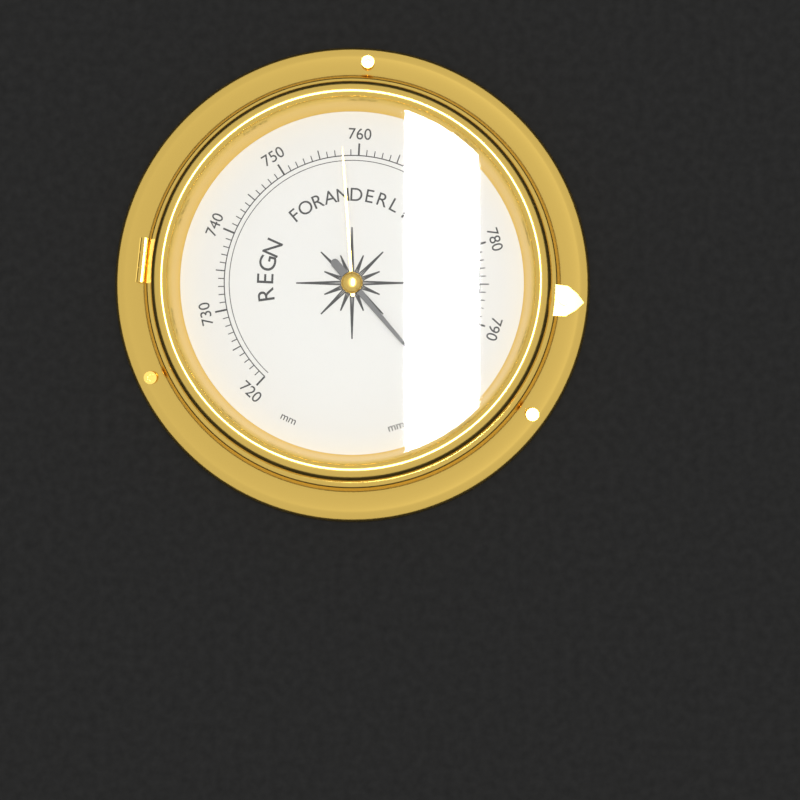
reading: 799 mm
